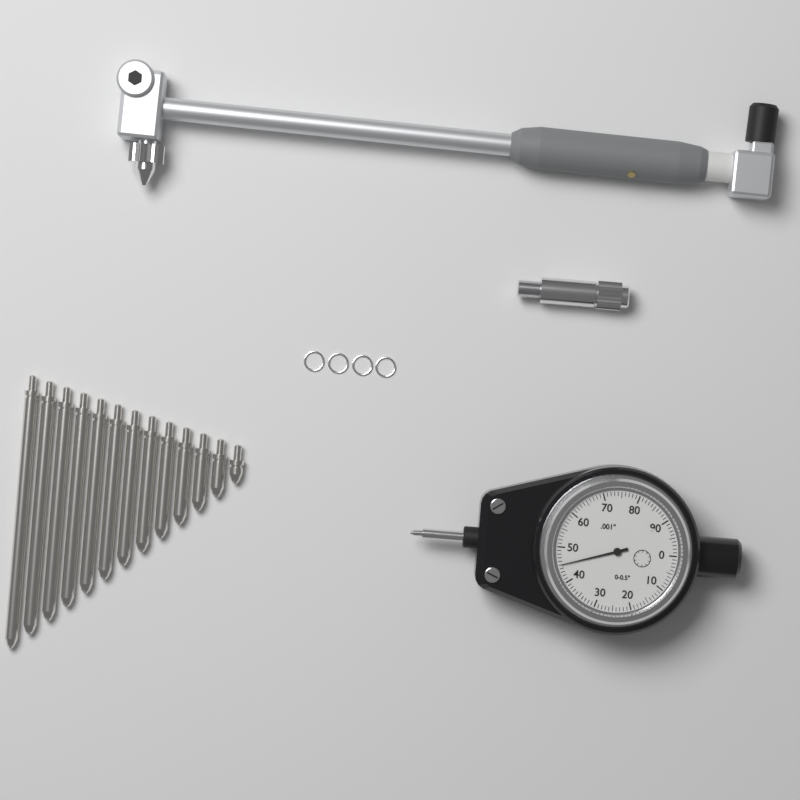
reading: 0.045 in
